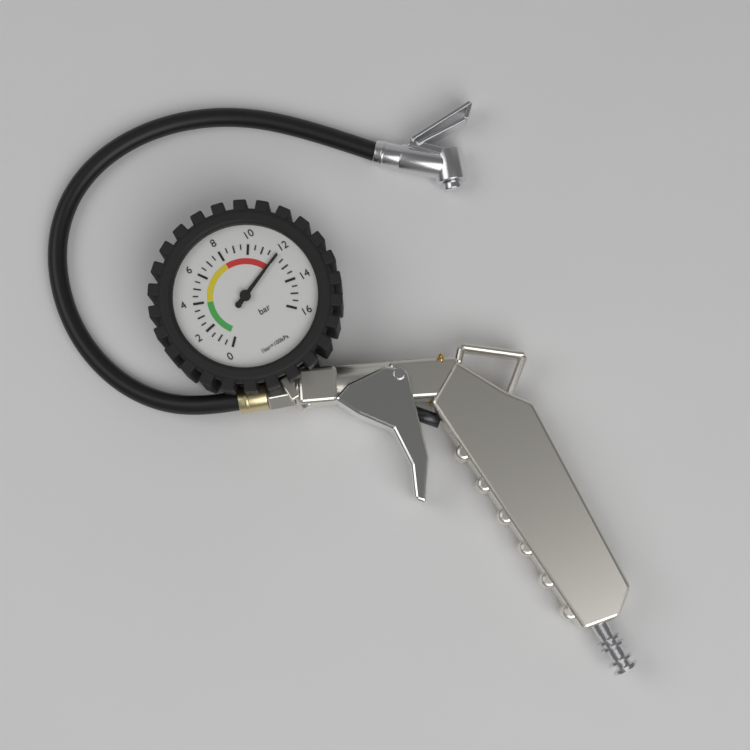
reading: 12.0 bar
